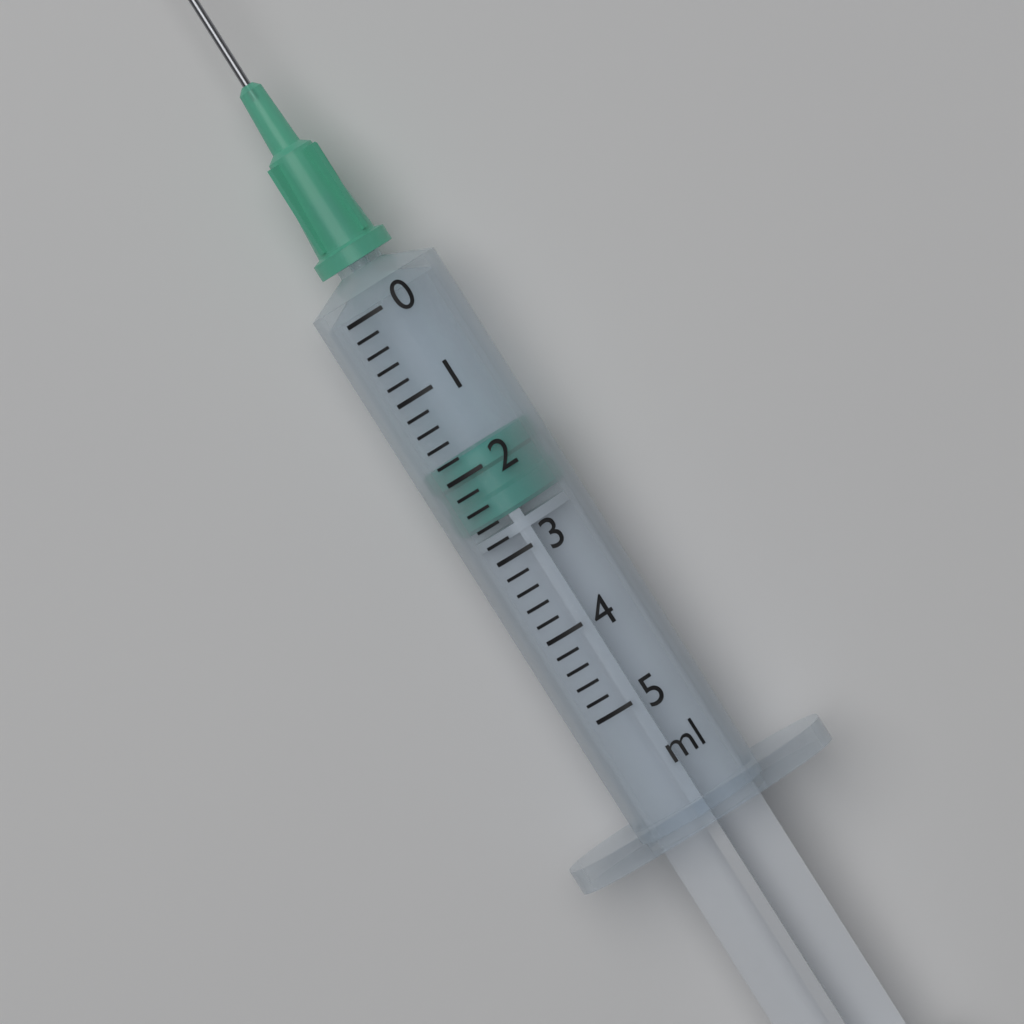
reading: 1.8 ml
